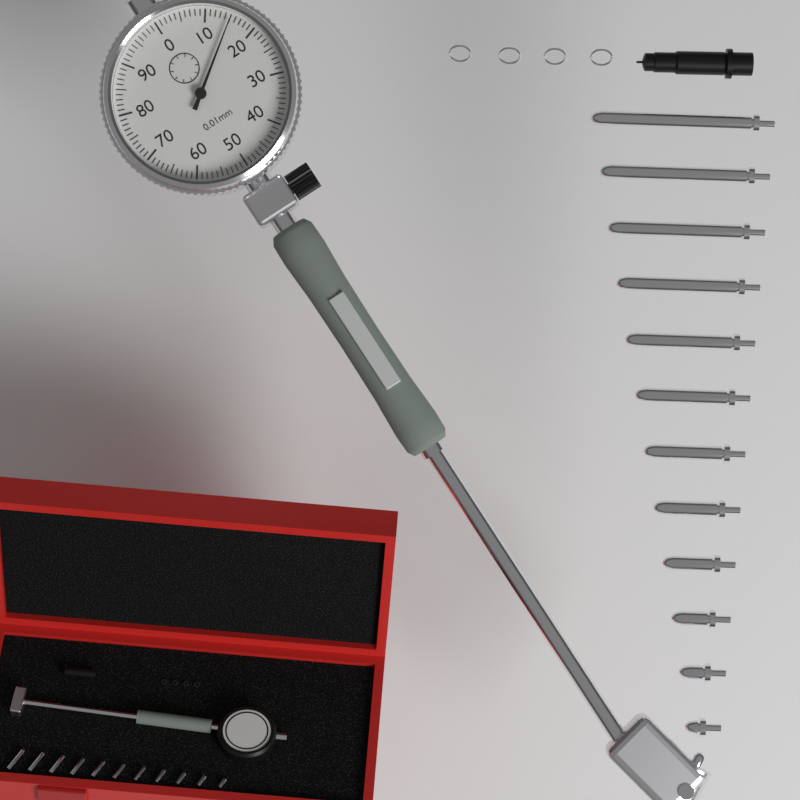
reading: 0.15 mm
